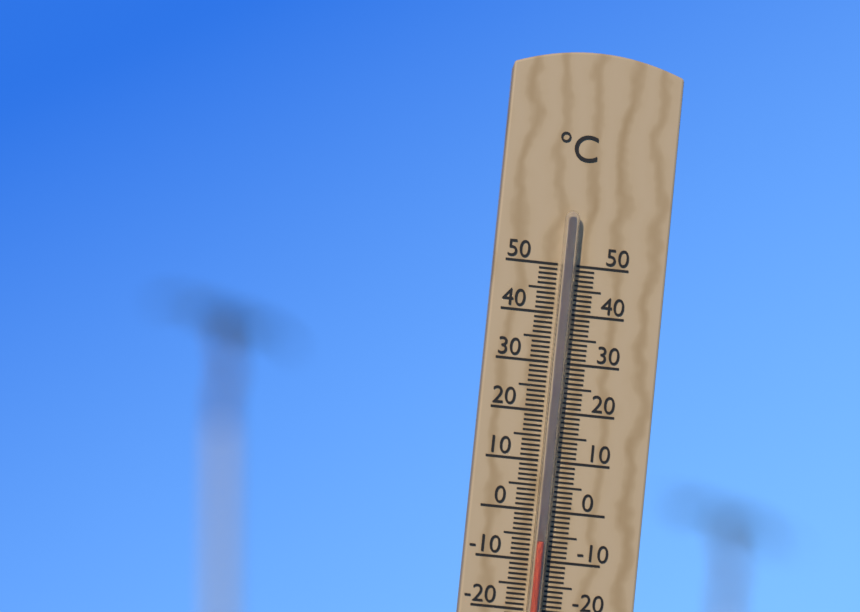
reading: -6 °C
